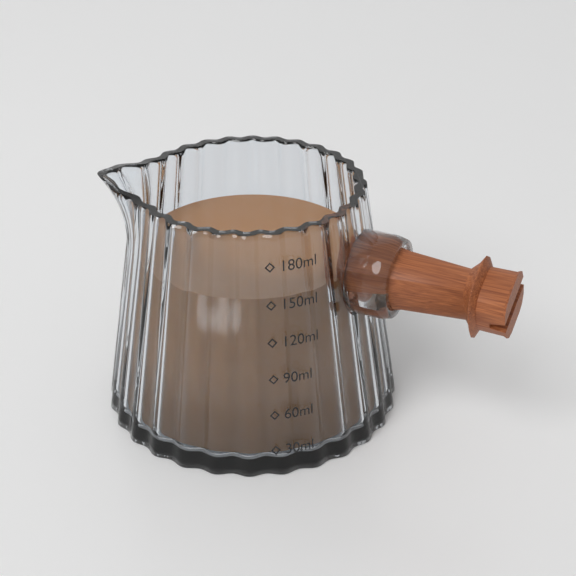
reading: 150 ml
